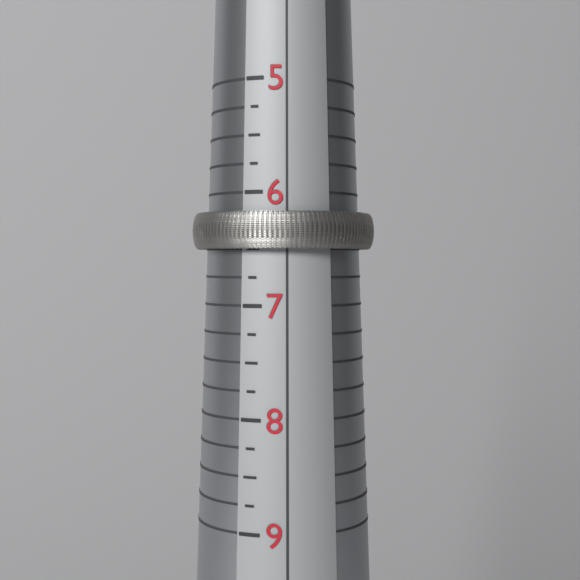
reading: 6.50 (no unit)
